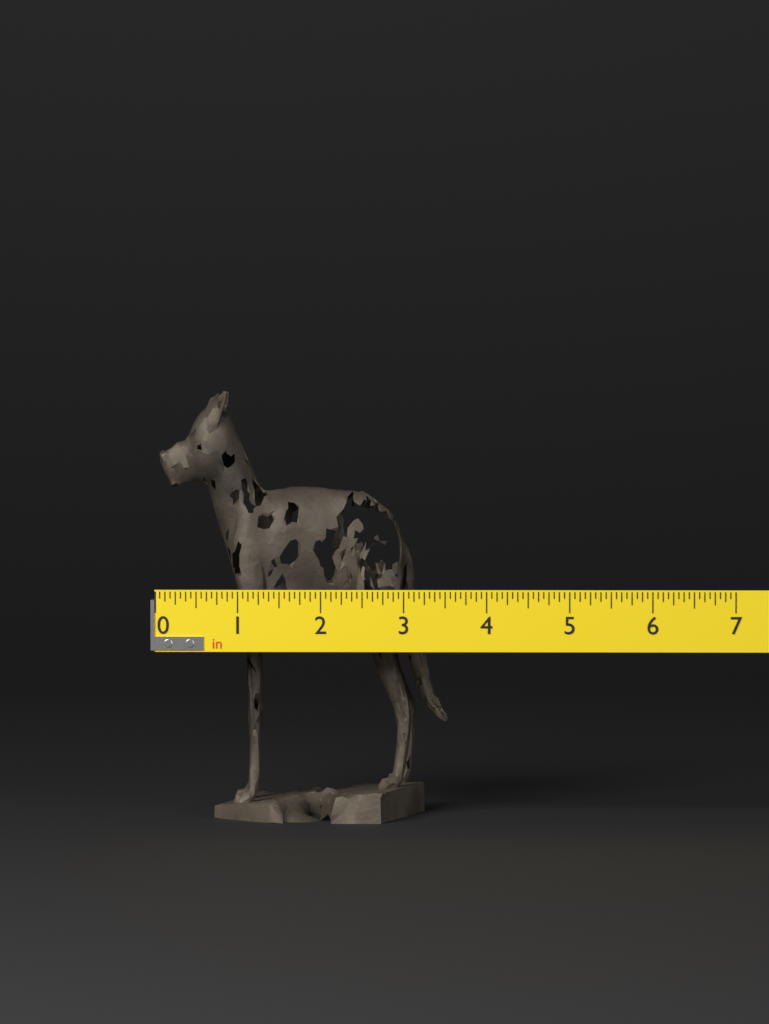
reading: 3.5000 in
